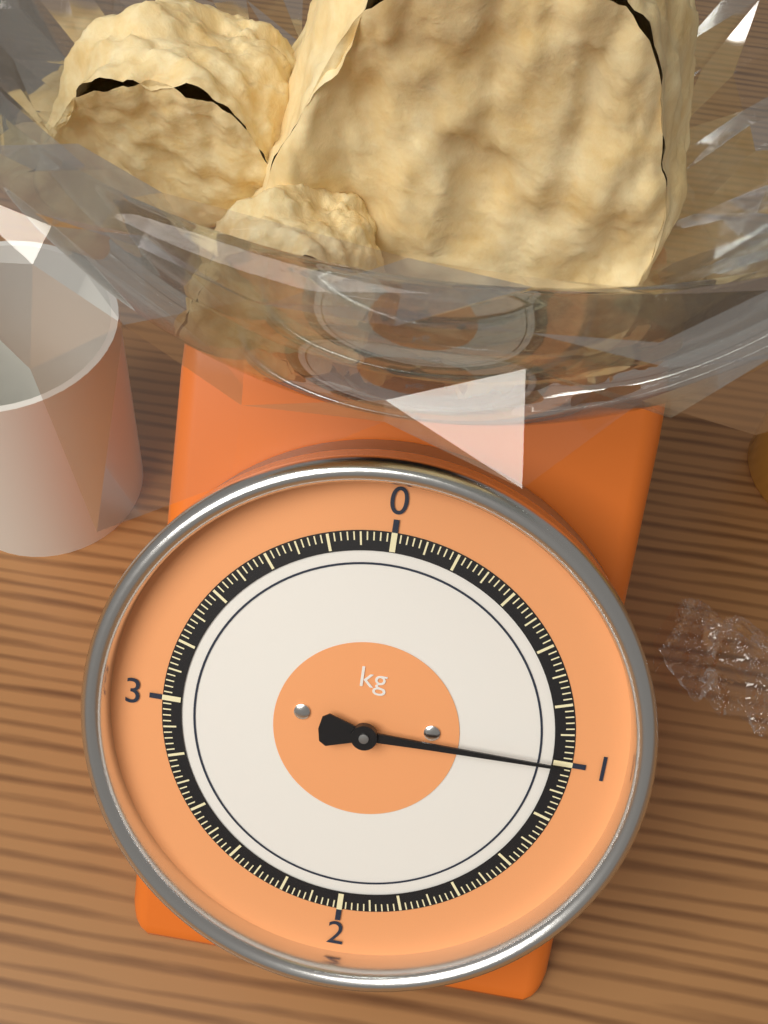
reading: 1.00 kg
